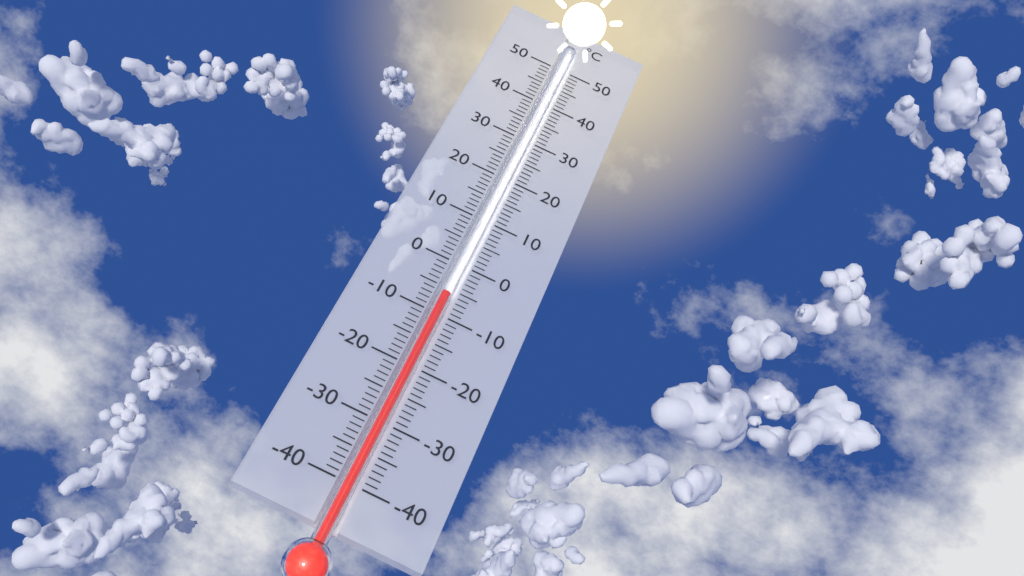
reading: -6 °C
